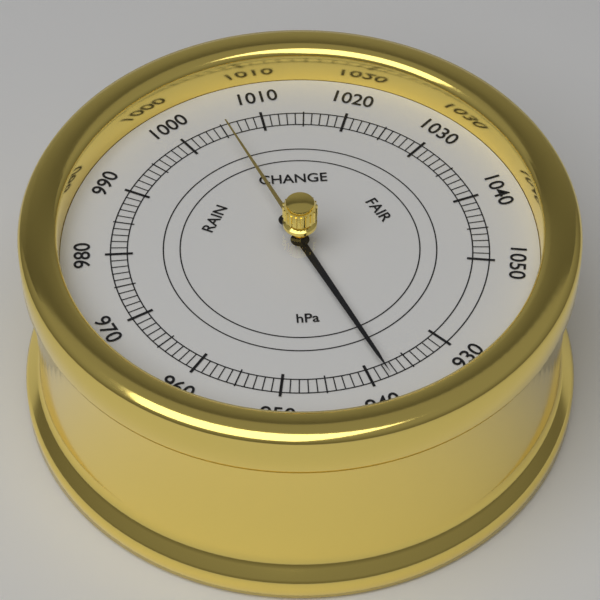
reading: 938 hPa
